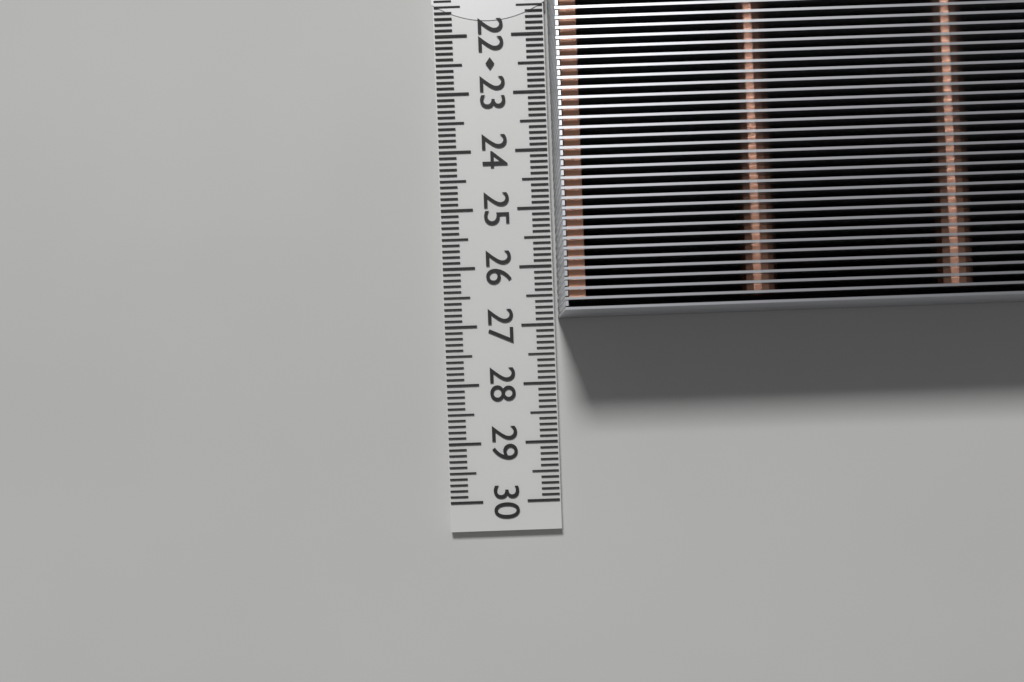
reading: 26.9 cm
